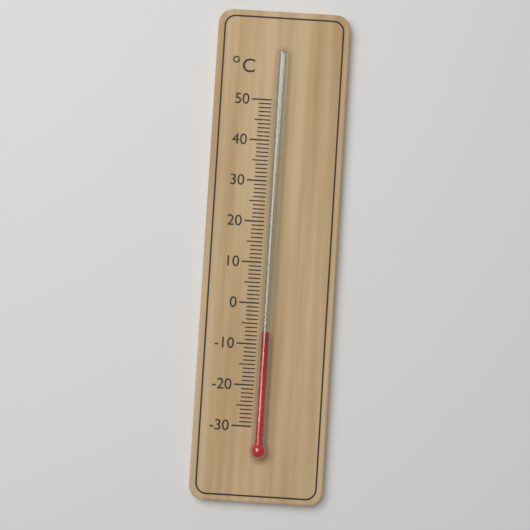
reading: -7 °C
